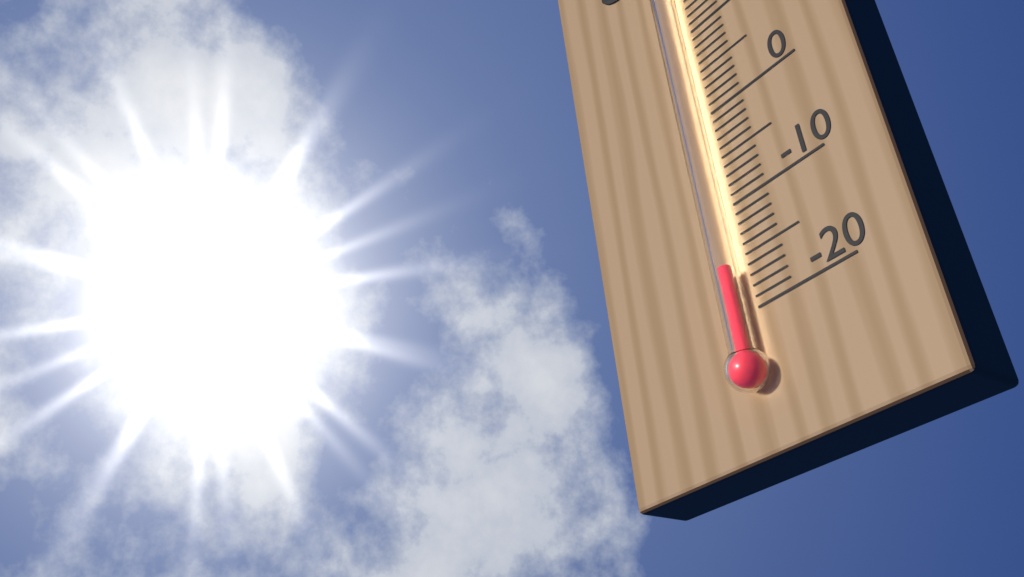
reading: -16 °C
